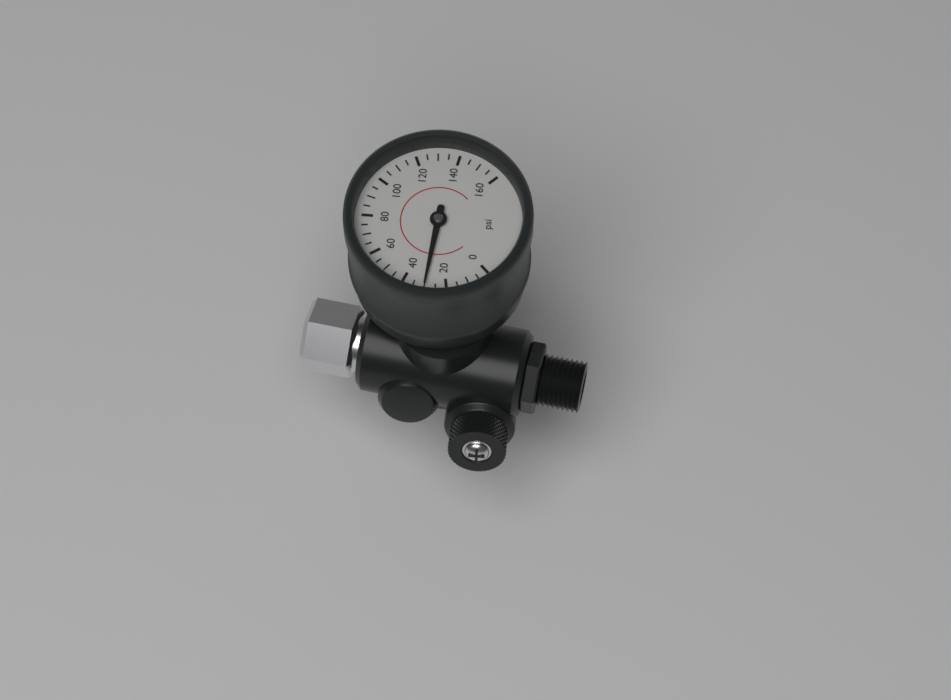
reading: 30 psi
